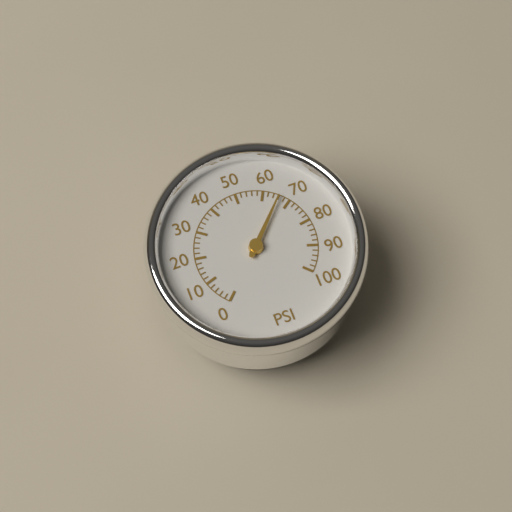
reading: 66 psi
